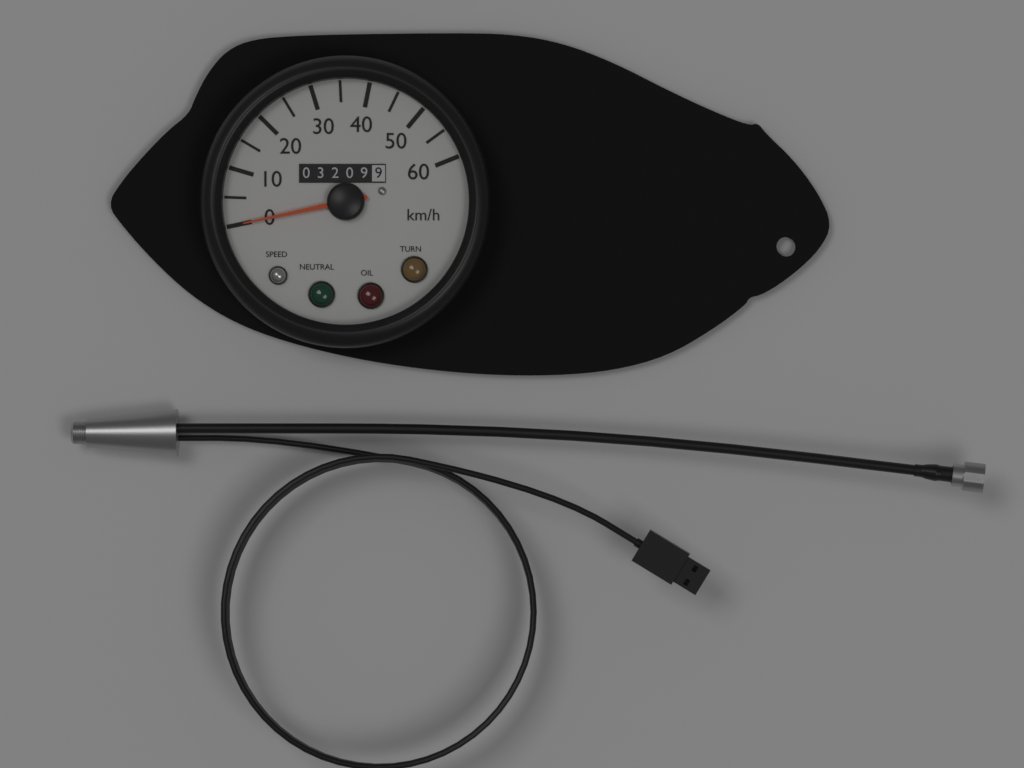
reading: 0 km/h
